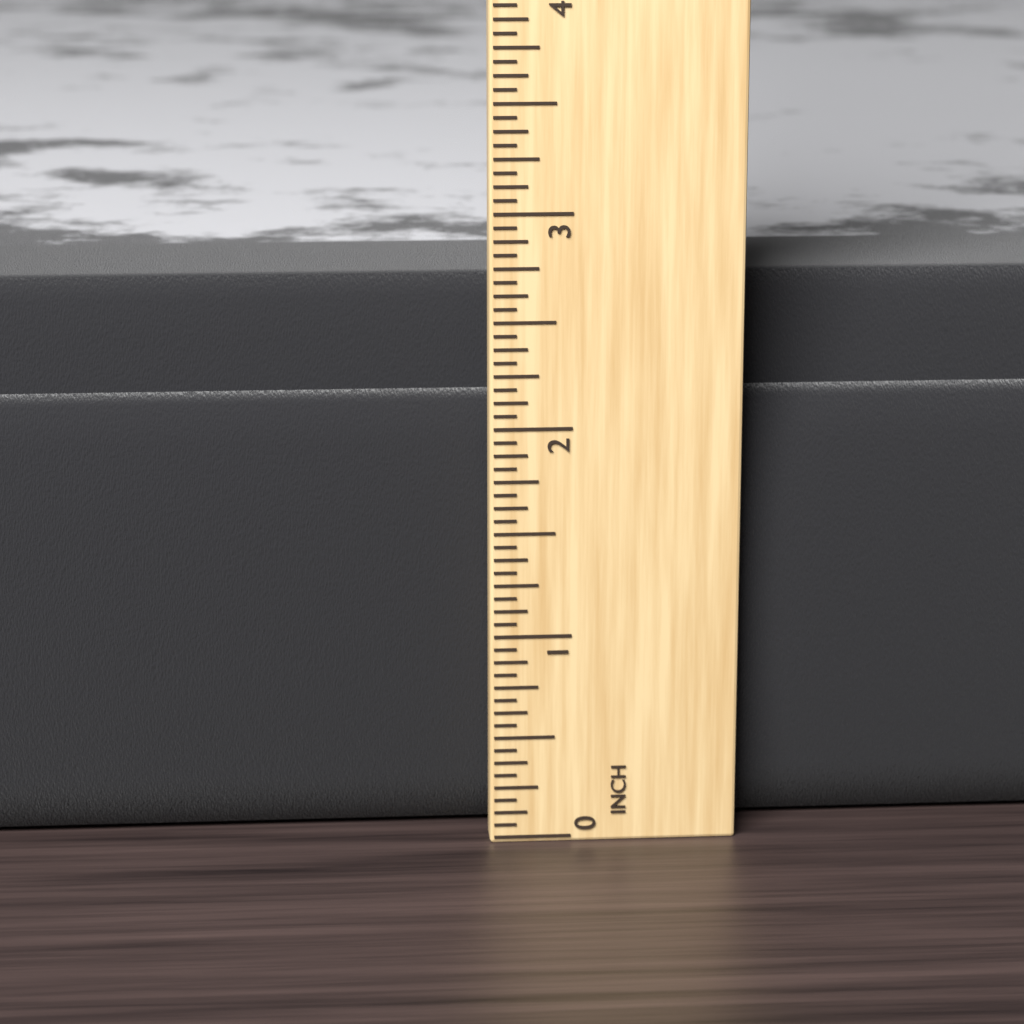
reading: 2.6250 in
